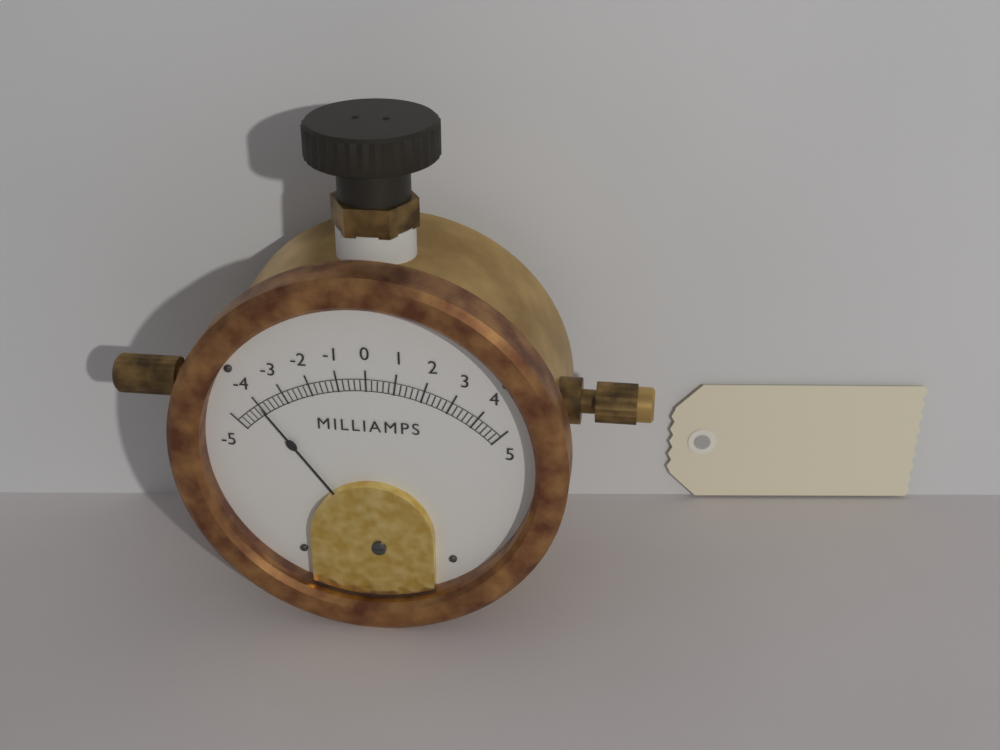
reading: -4.0 mA
